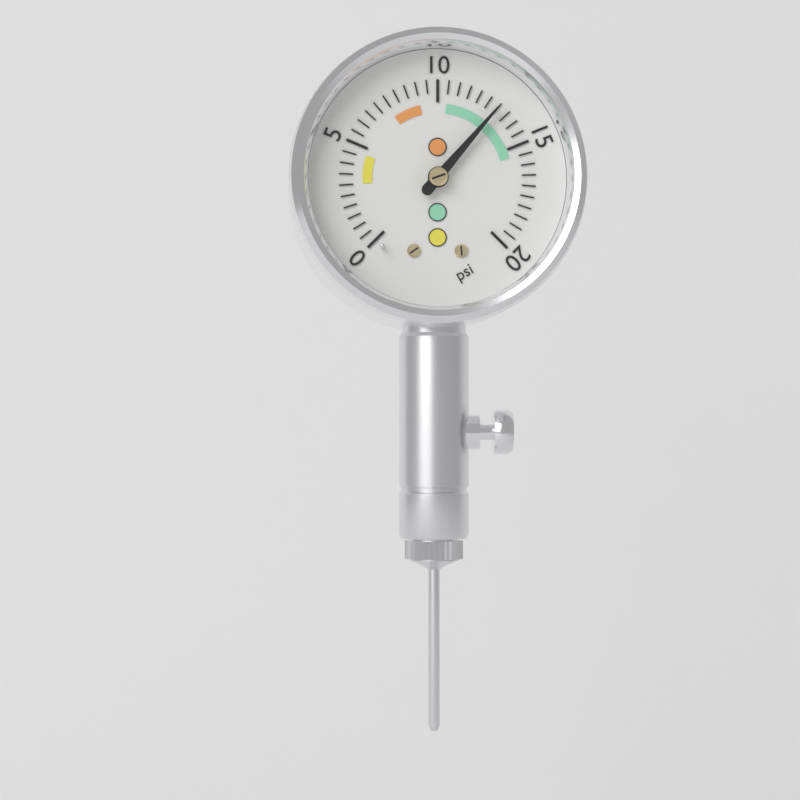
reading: 13.0 psi
